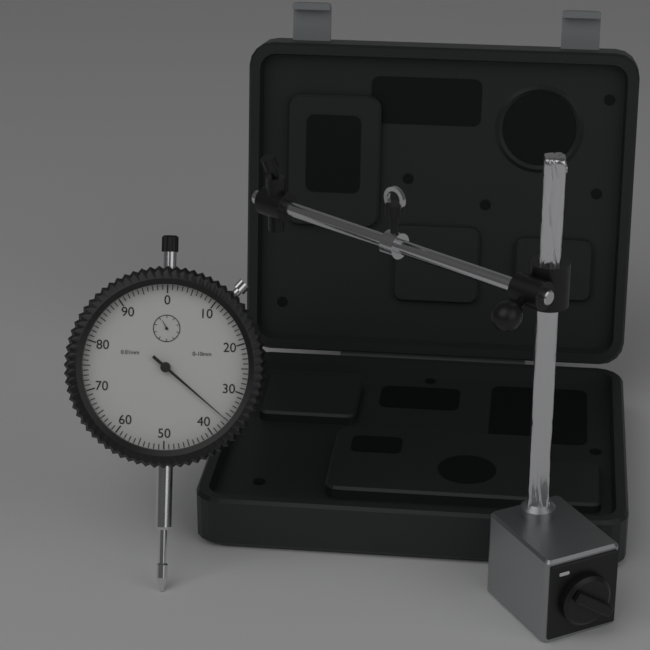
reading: 0.36 mm
